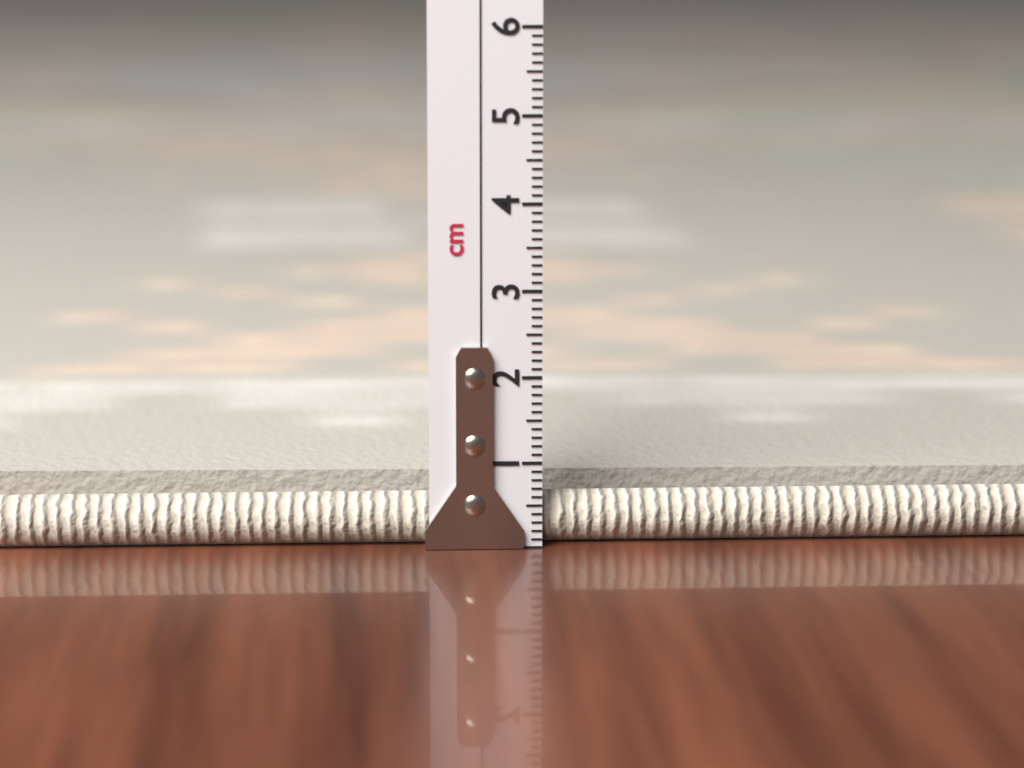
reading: 0.6 cm
